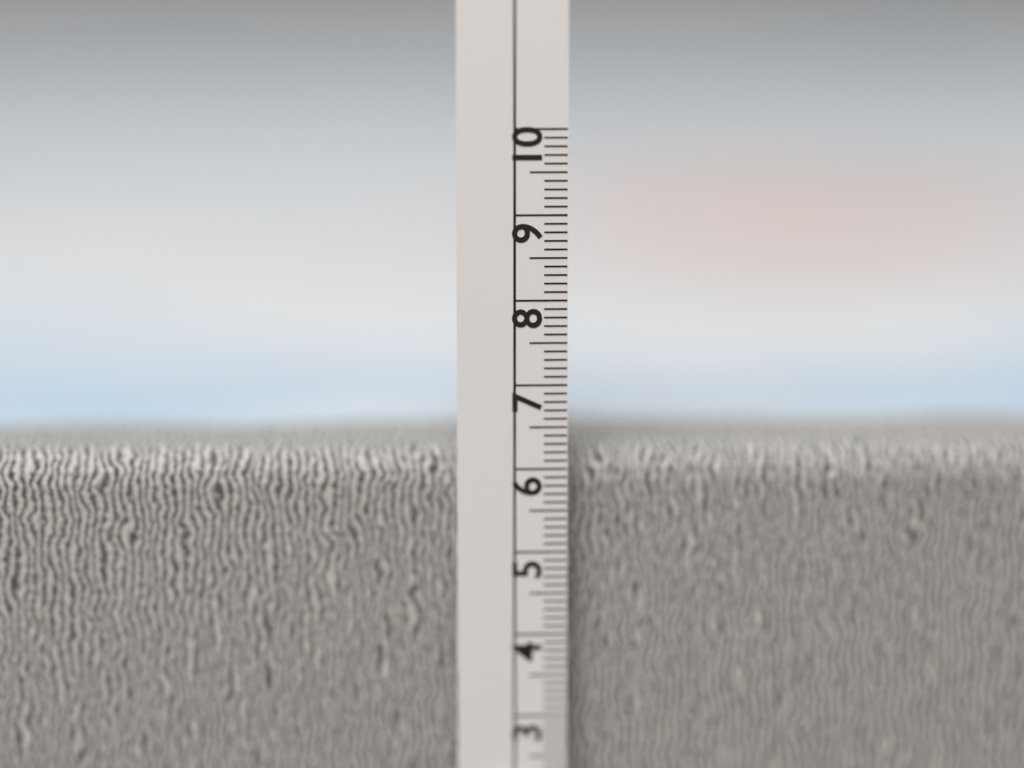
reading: 6.2 cm
